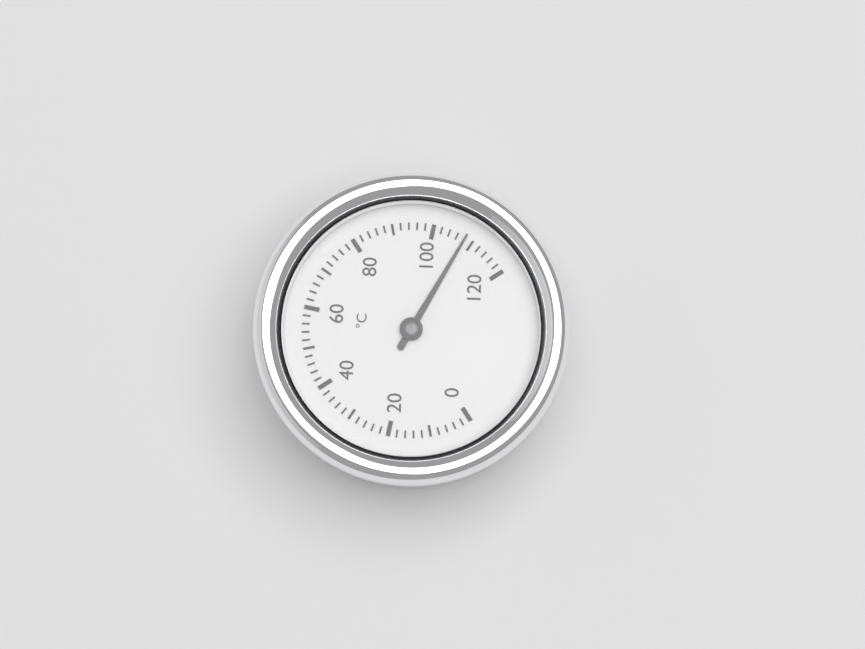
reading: 108 °C
